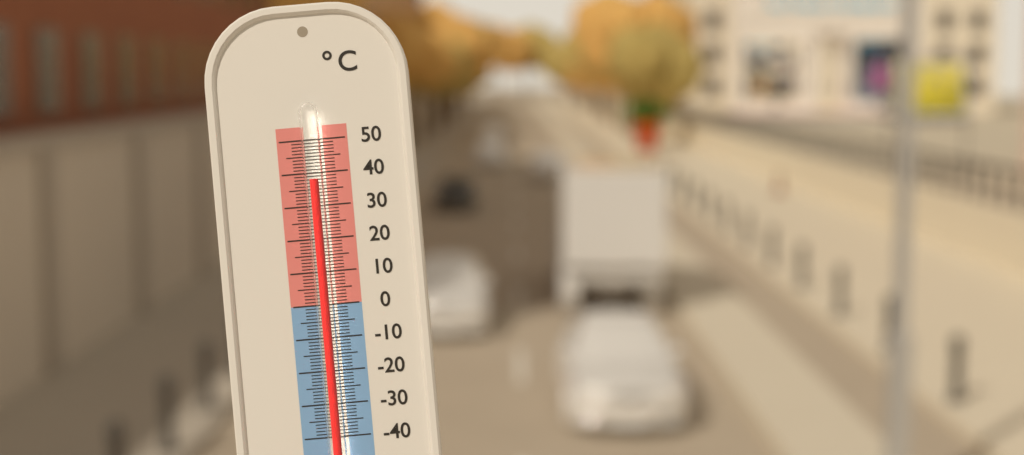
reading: 38 °C
